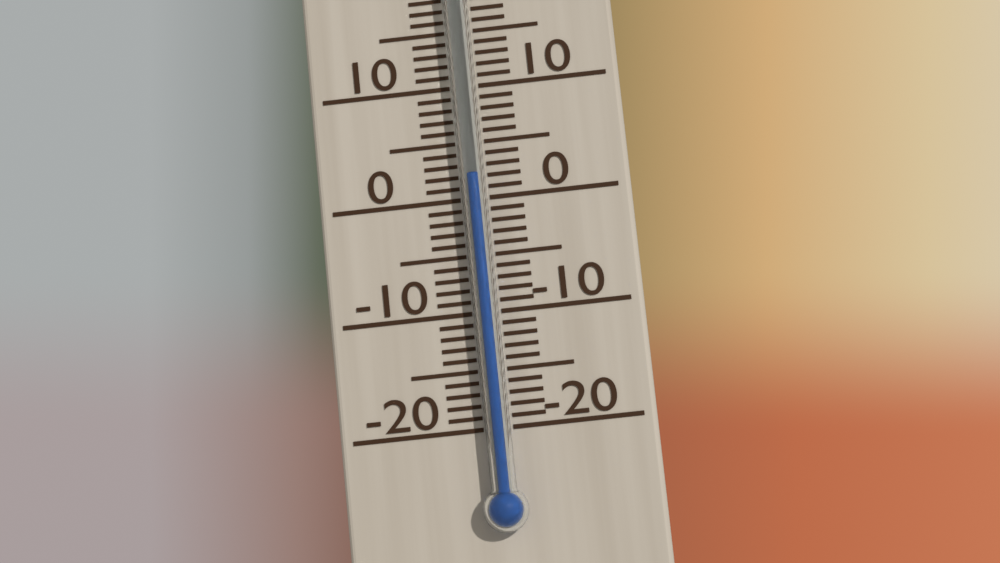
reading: 2 °C
